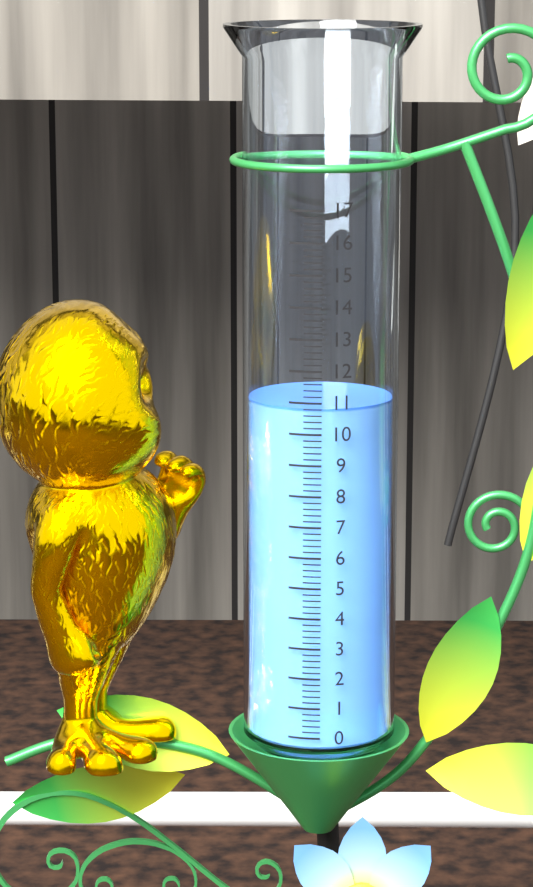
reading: 10.8 (no unit)
